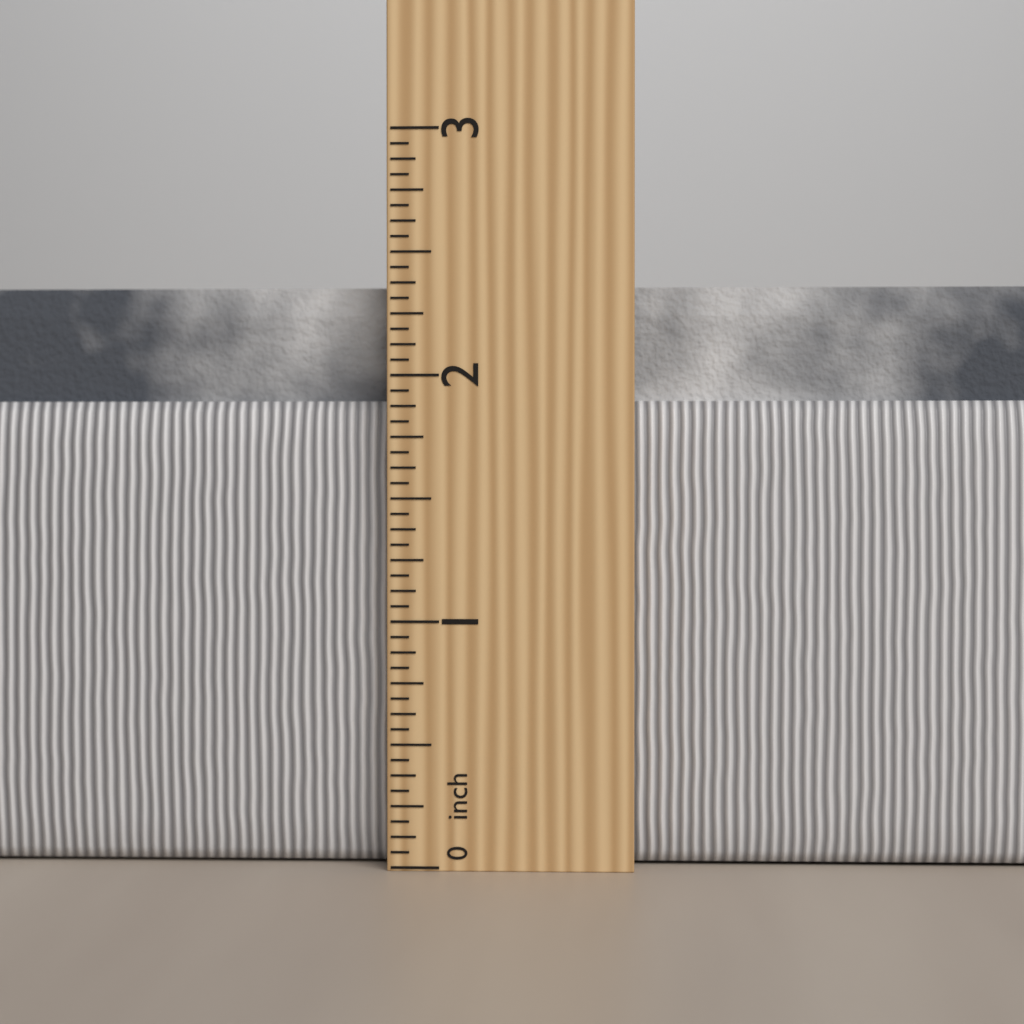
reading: 2.3750 in
